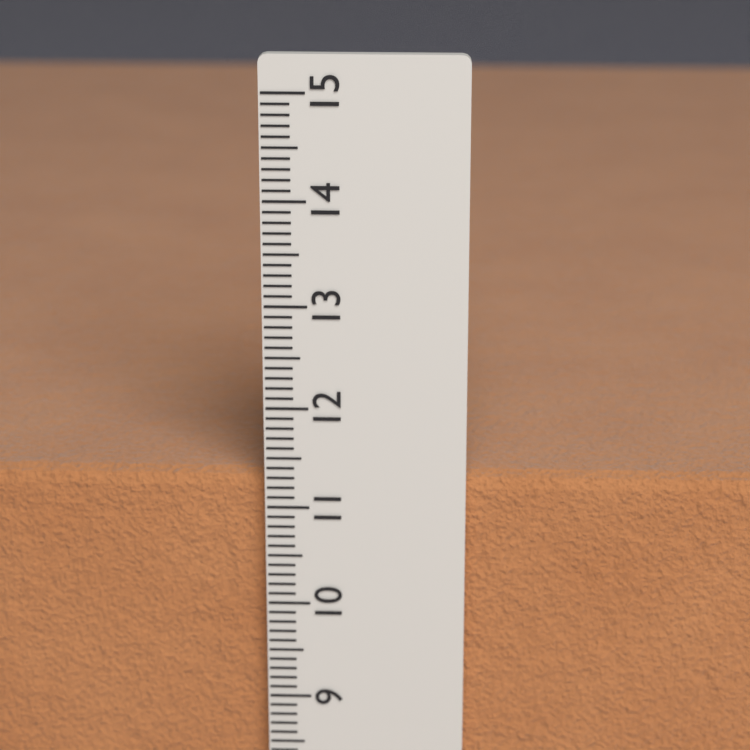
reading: 11.3 cm
